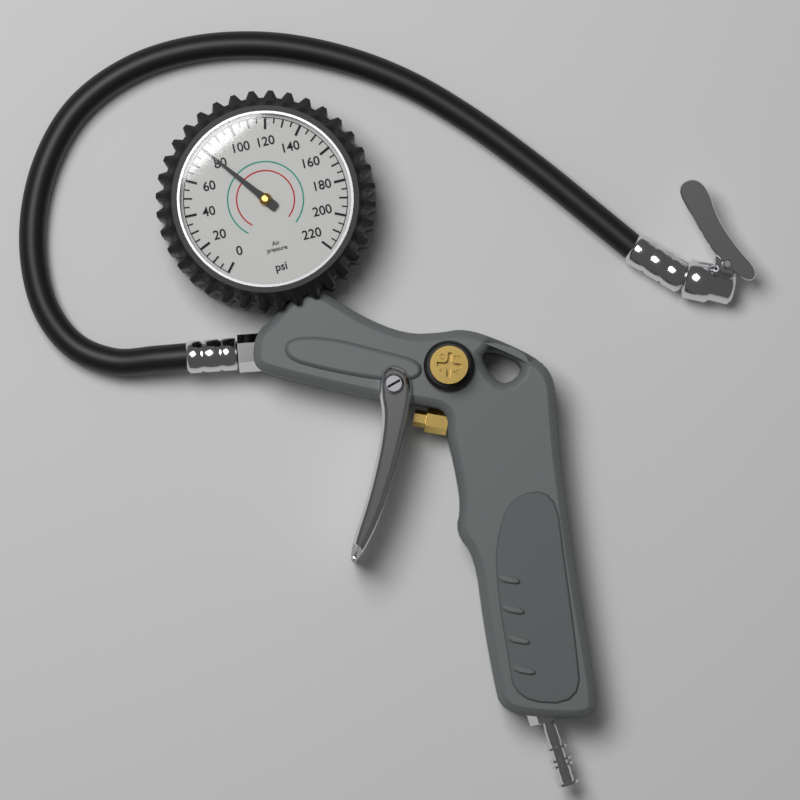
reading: 80 psi
